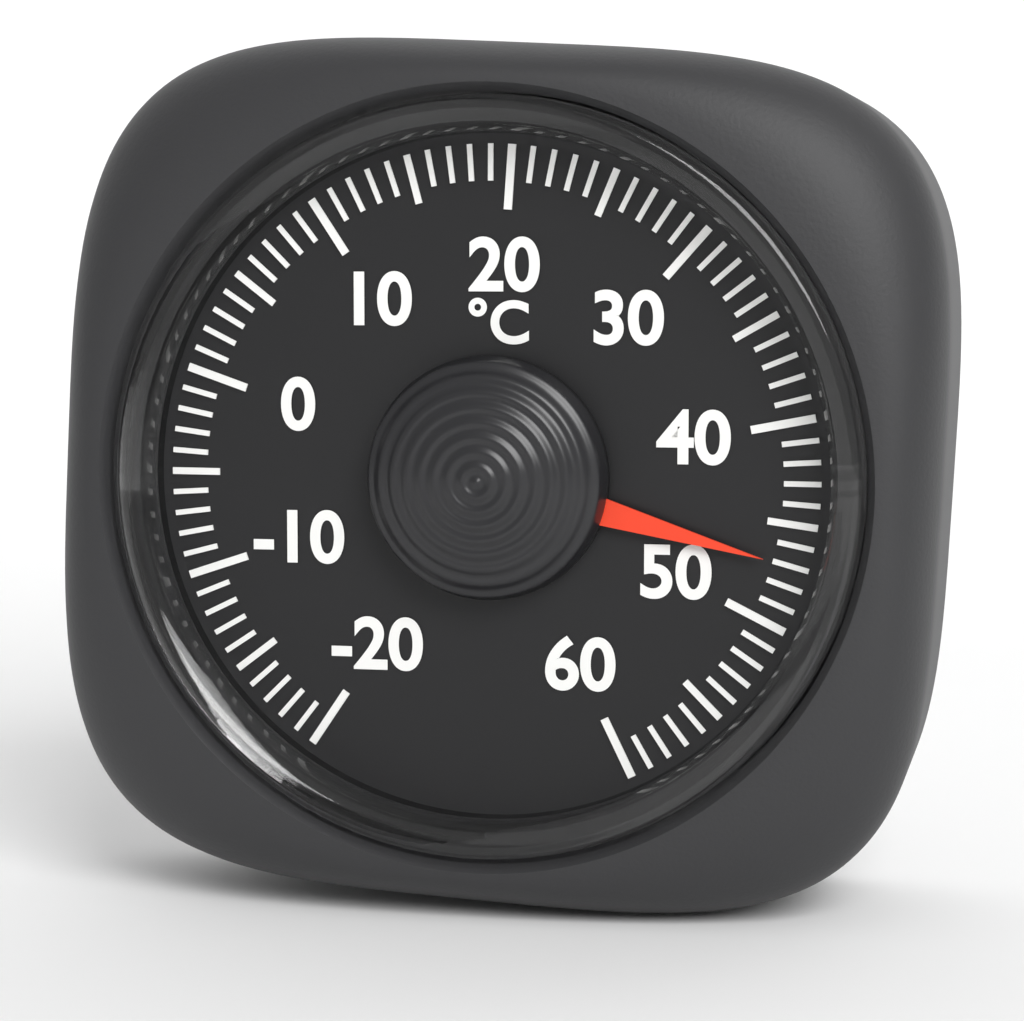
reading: 47 °C
